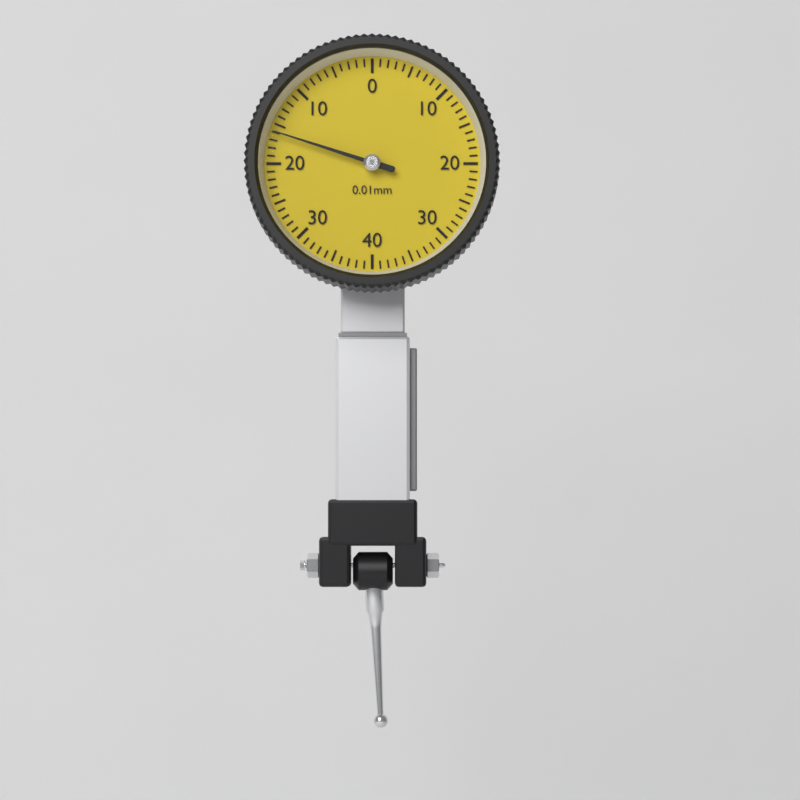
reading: 0.16 mm
